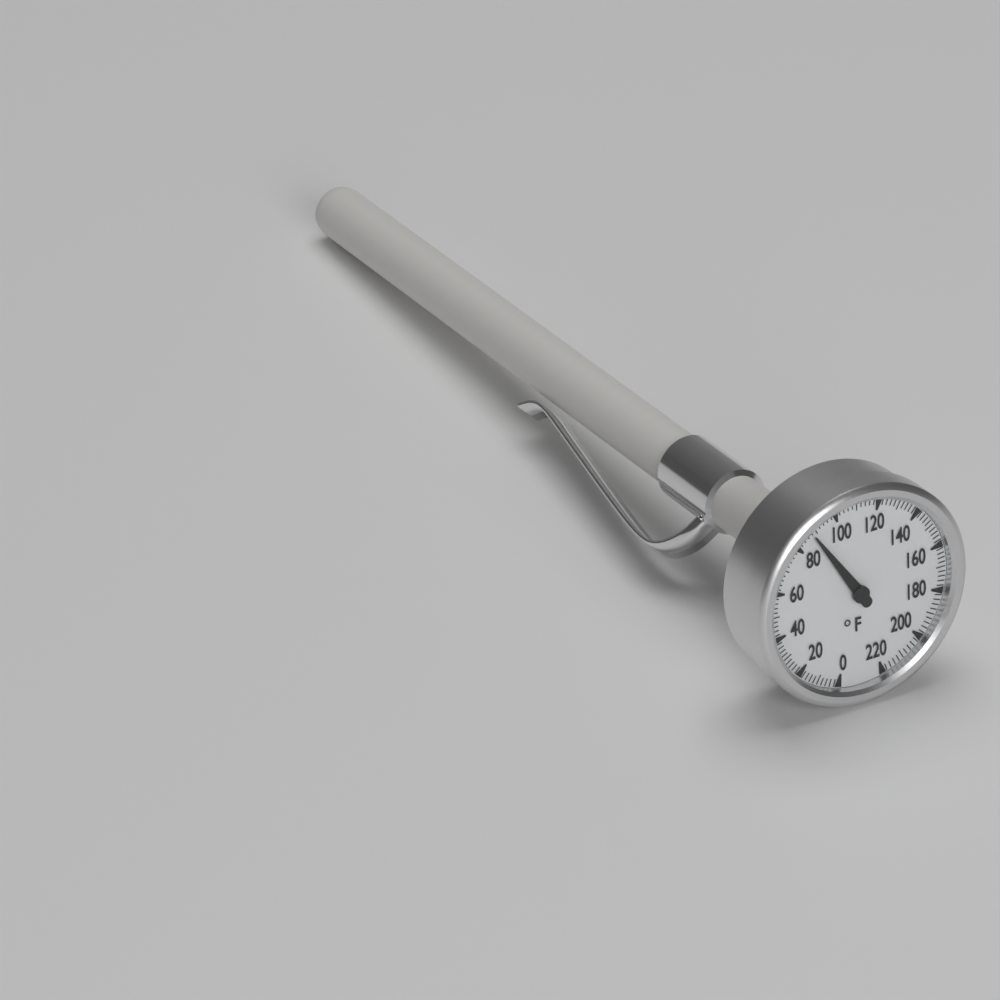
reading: 88 °F
